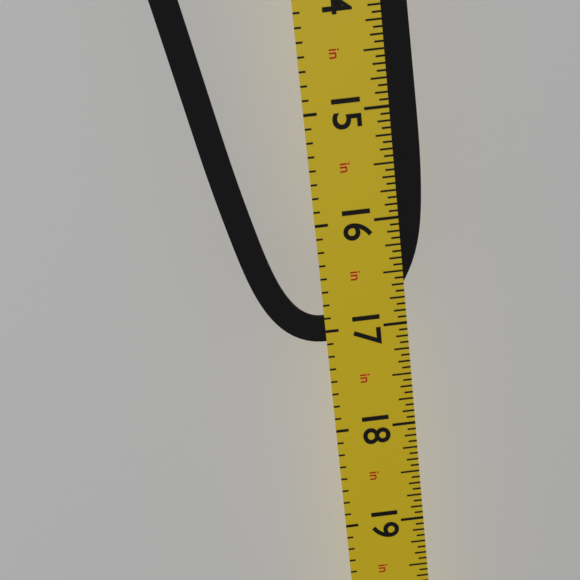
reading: 17.1250 in
